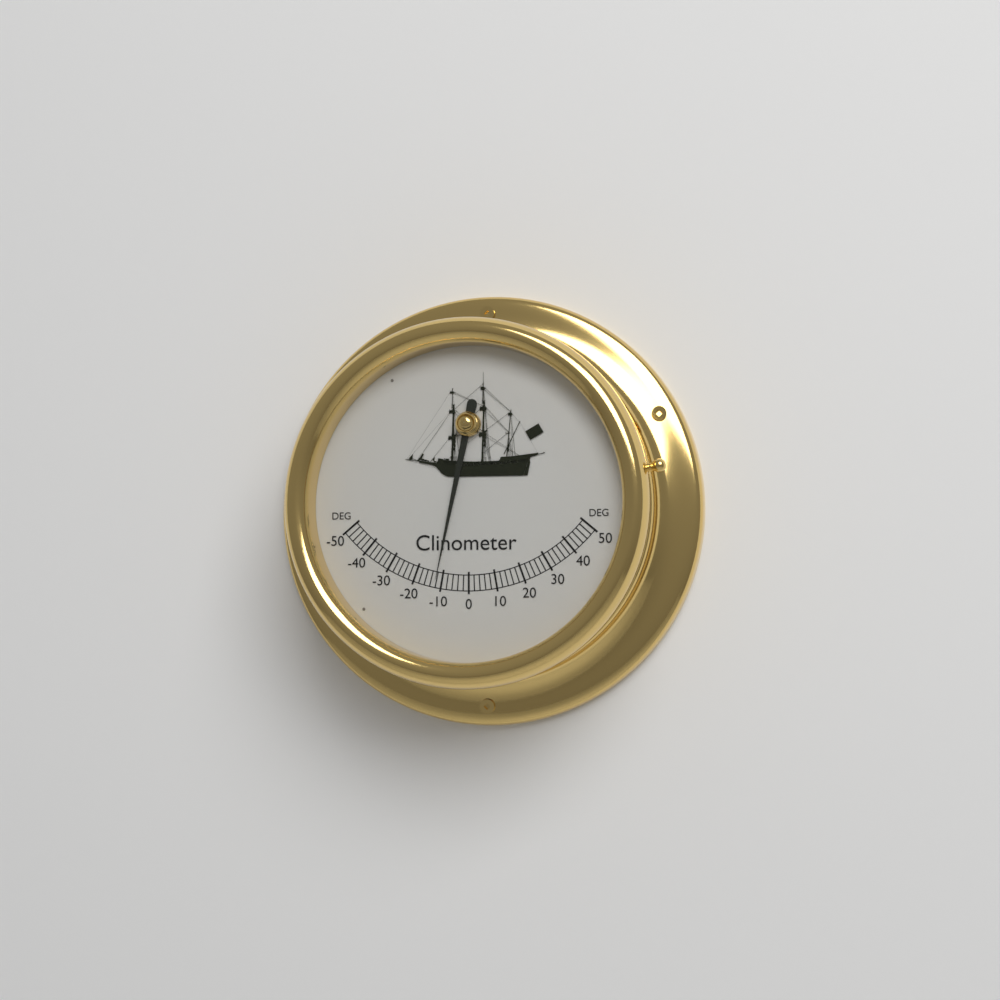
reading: -12 deg
